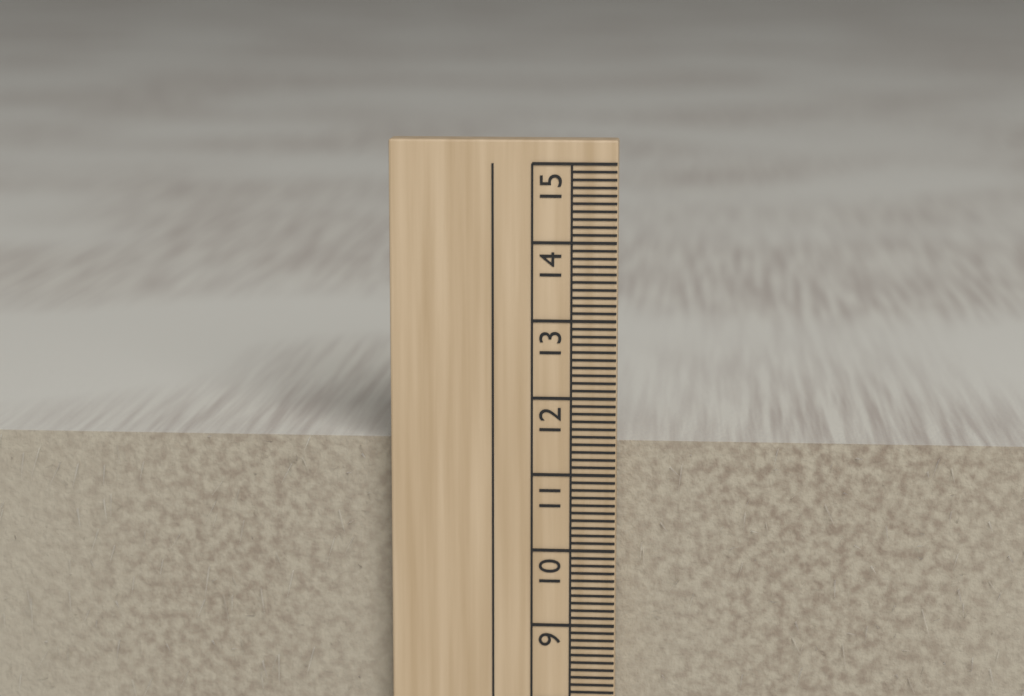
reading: 11.4 cm
